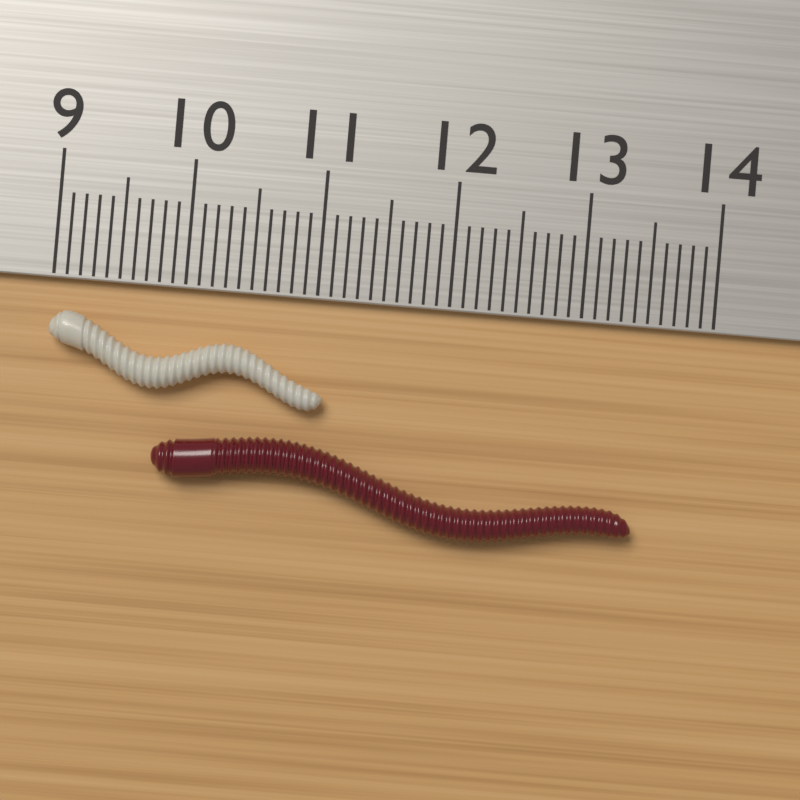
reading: 11.1 cm
